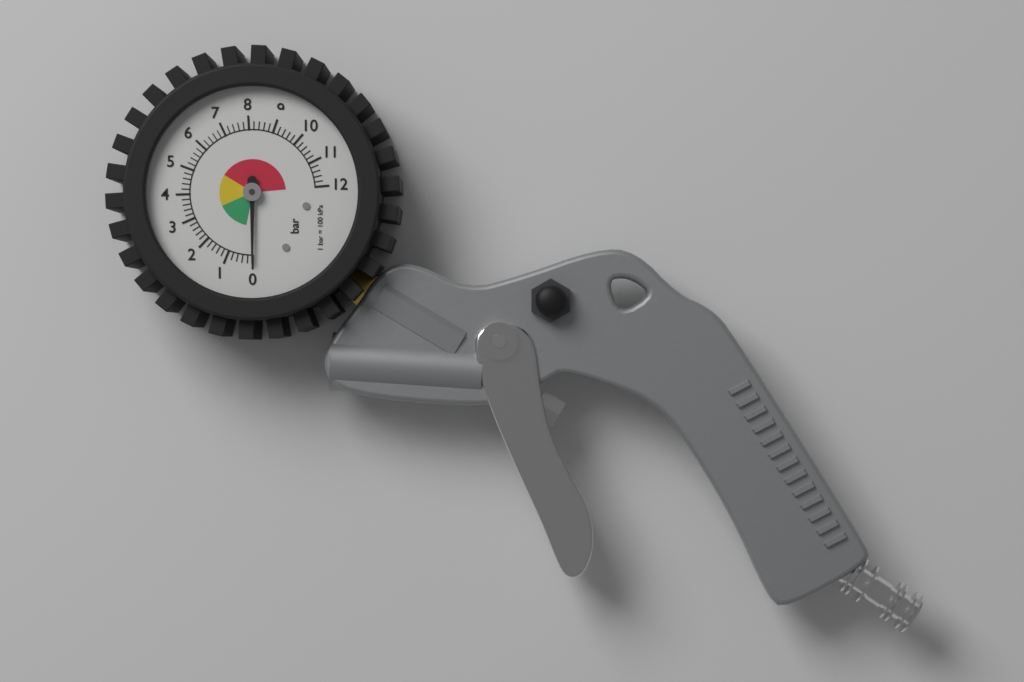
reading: 0.0 bar
